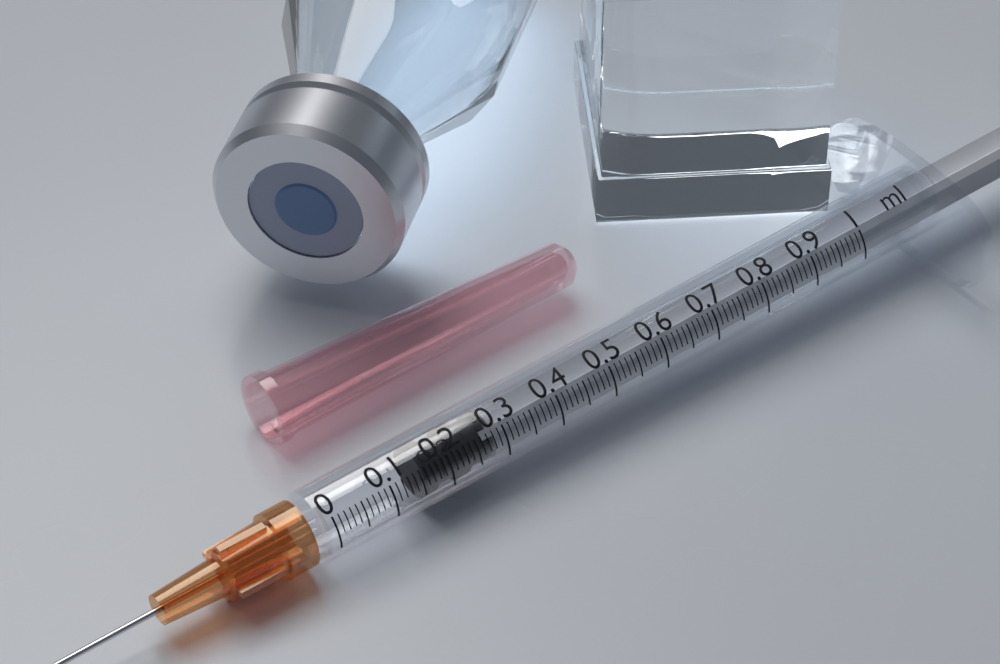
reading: 0.16 ml
